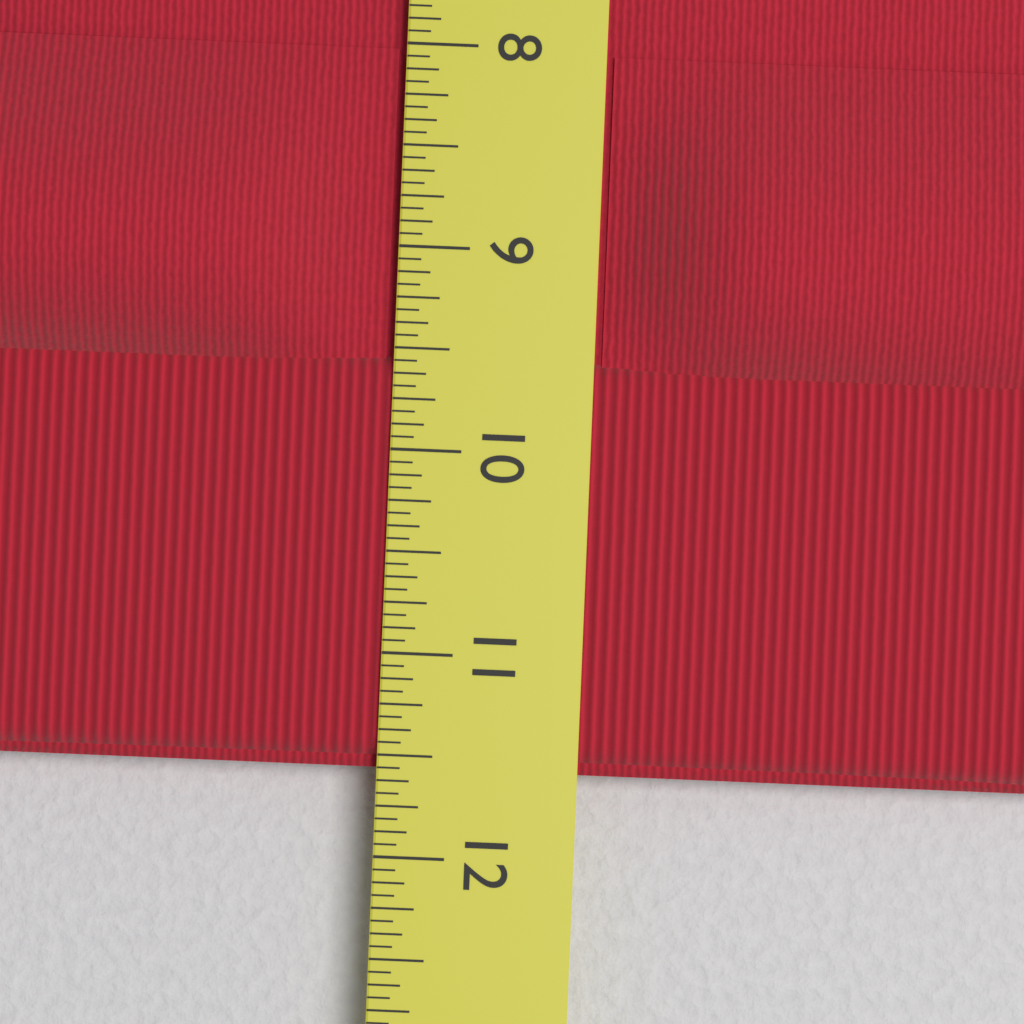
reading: 11.5625 in
